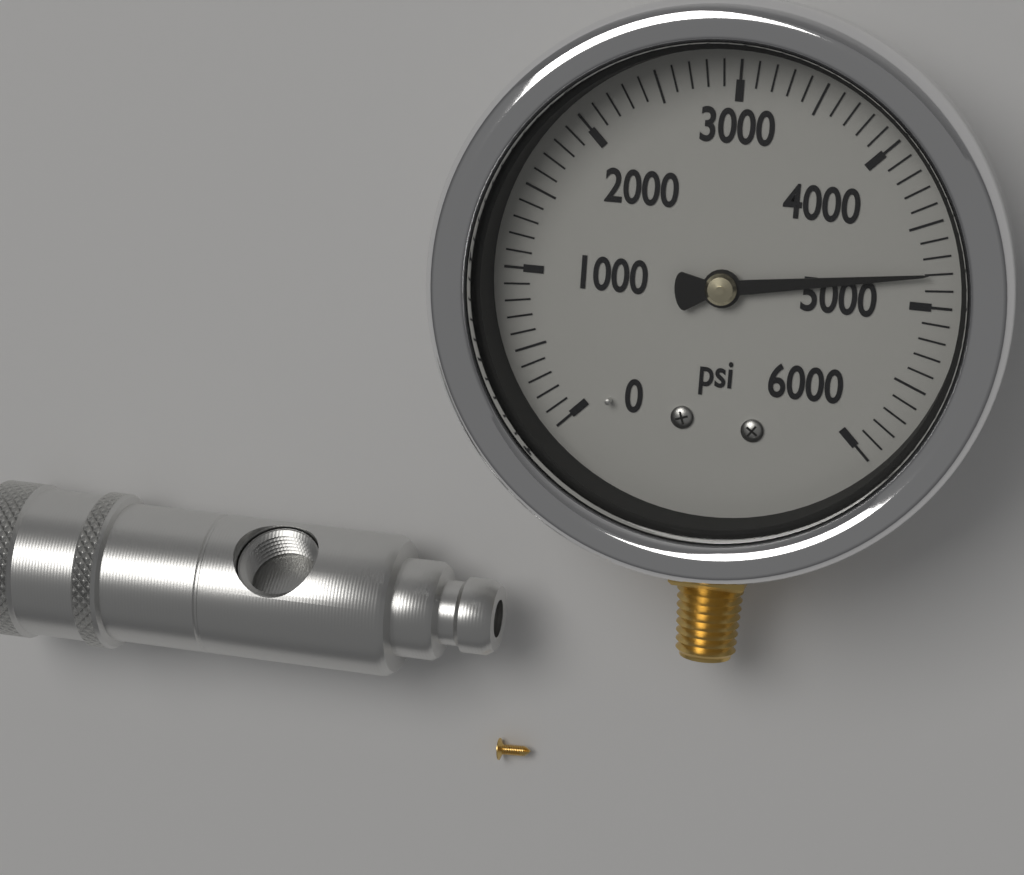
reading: 4800 psi
